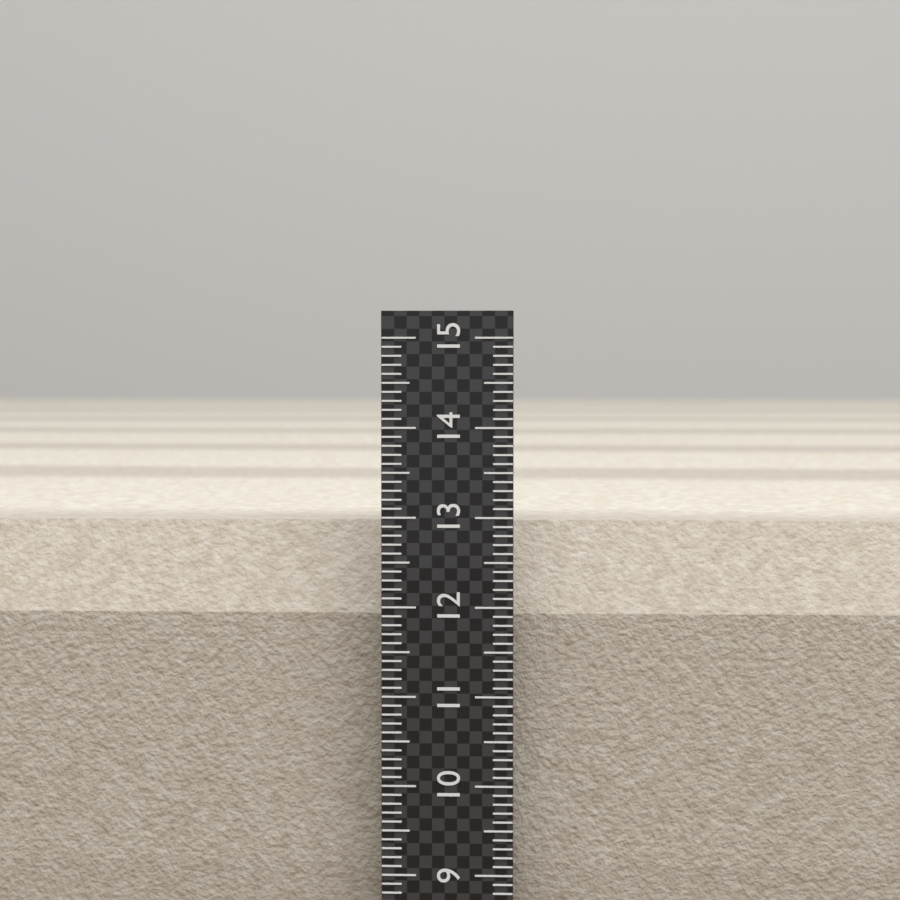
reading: 12.9 (no unit)
